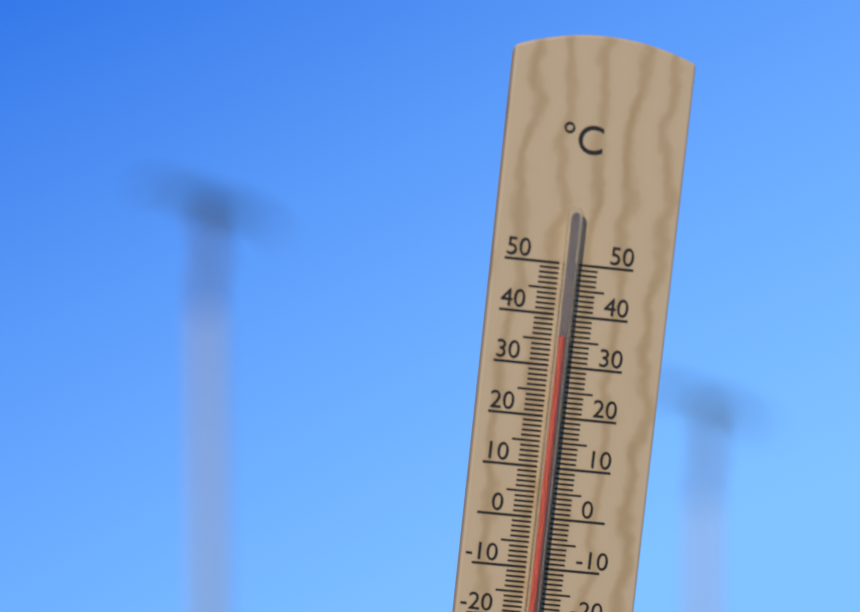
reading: 36 °C
